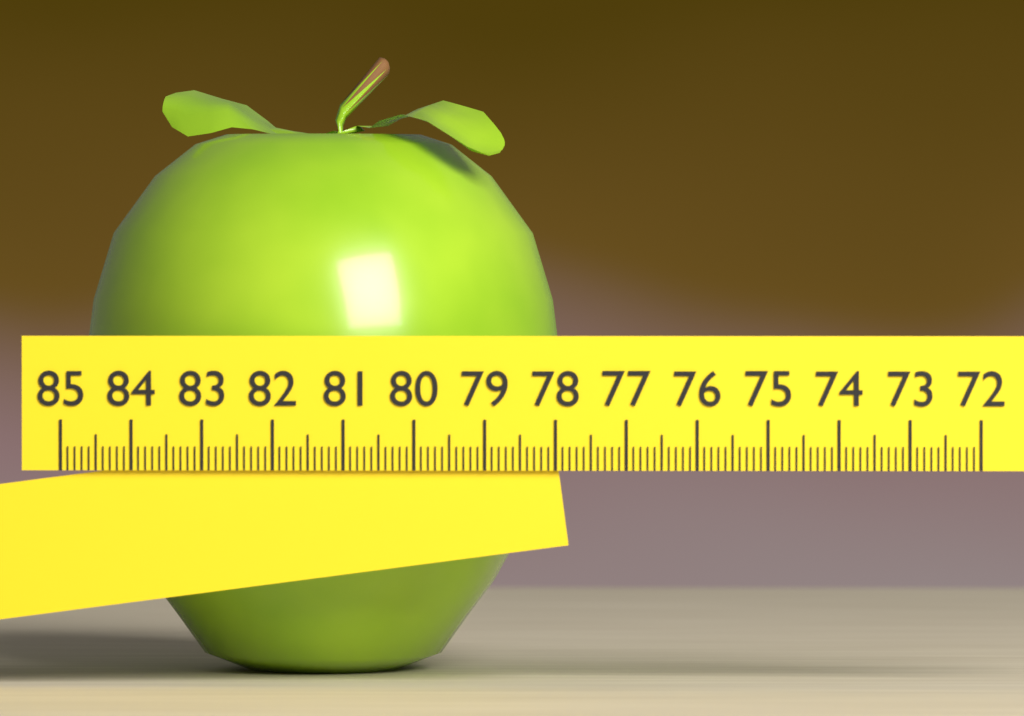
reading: 78.0 (no unit)
